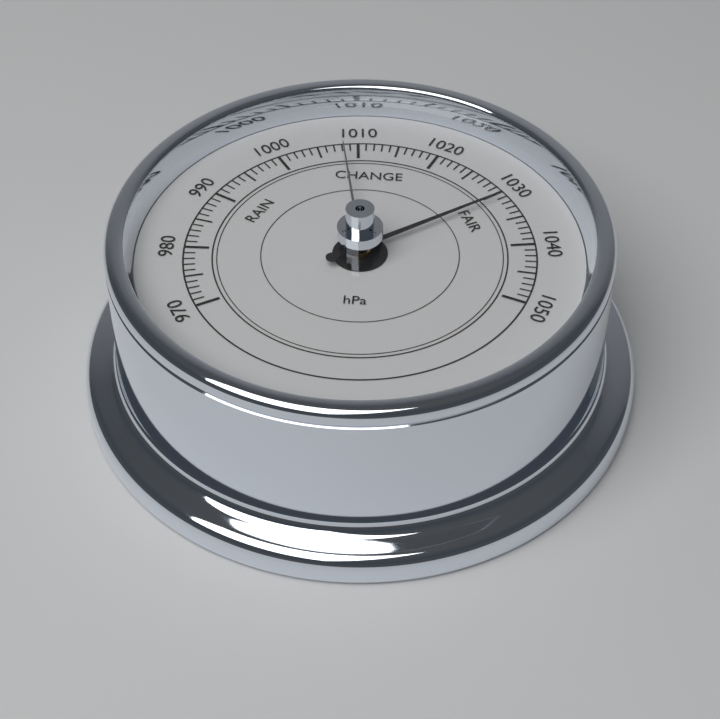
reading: 1031 hPa
